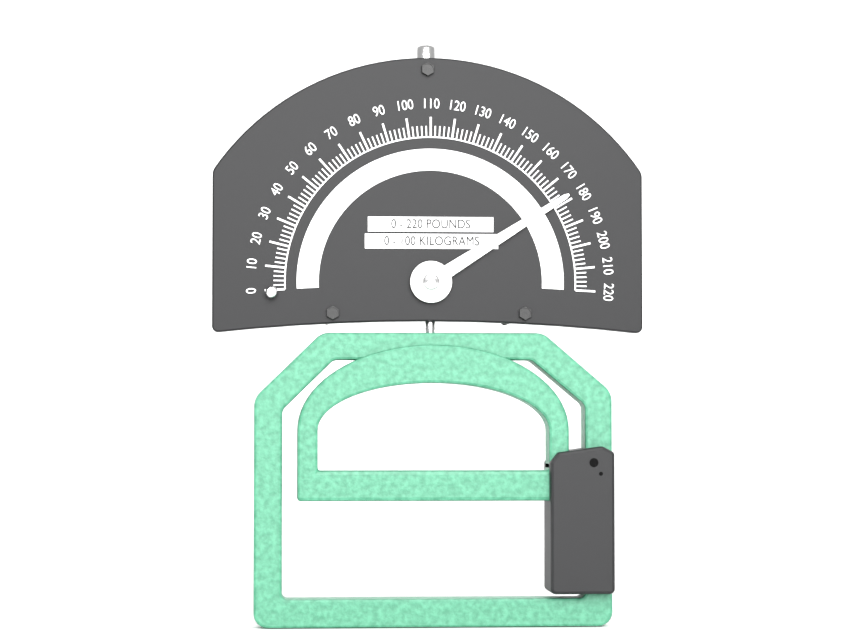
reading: 178 lb
